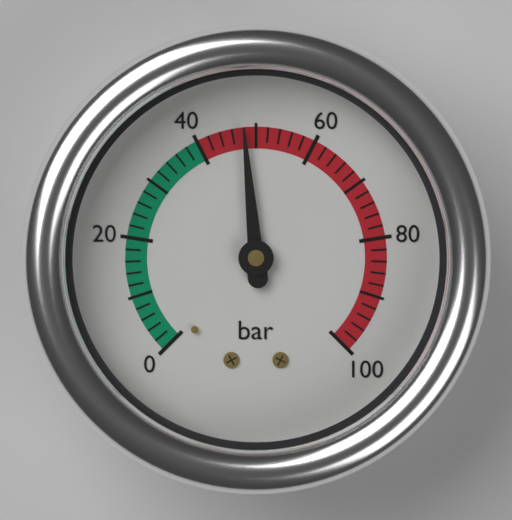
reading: 48 bar
